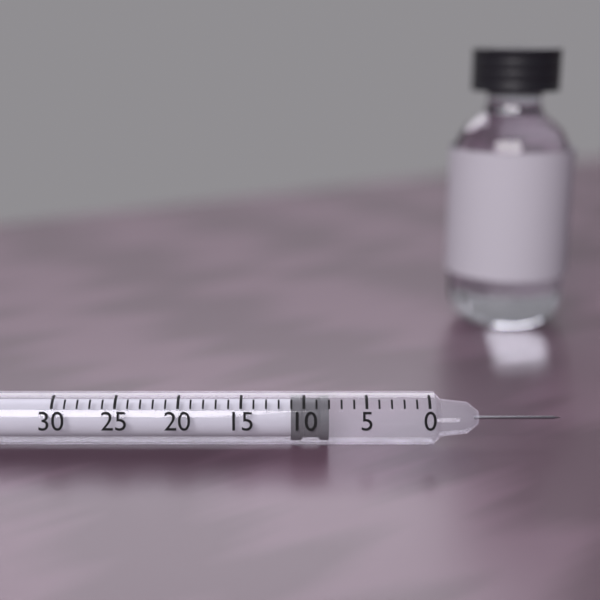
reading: 8 (no unit)
